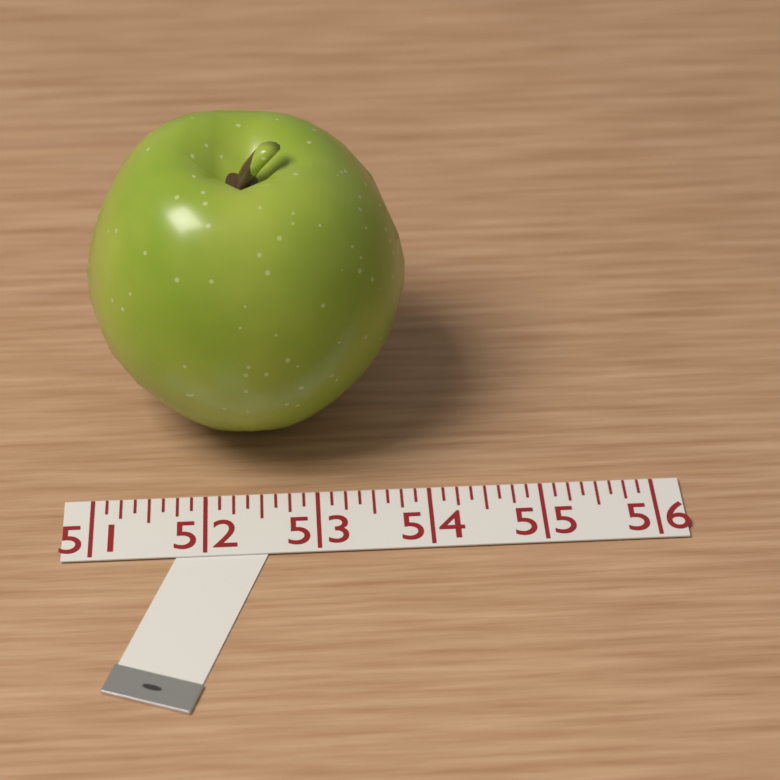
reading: 53.875 (no unit)
